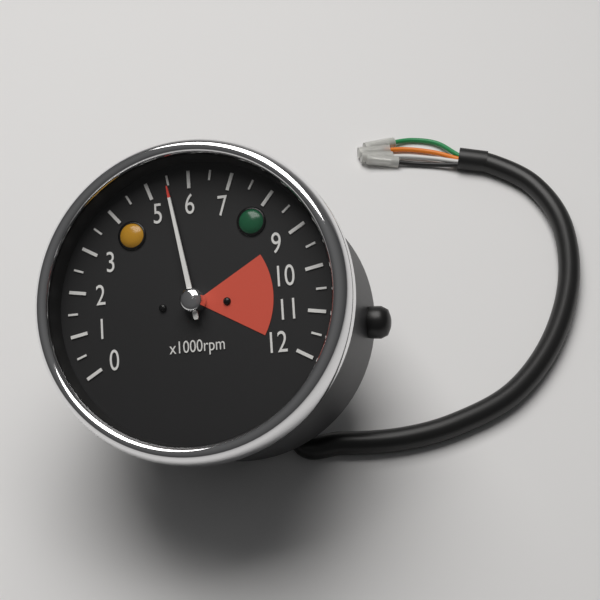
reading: 5.5 x1000rpm
